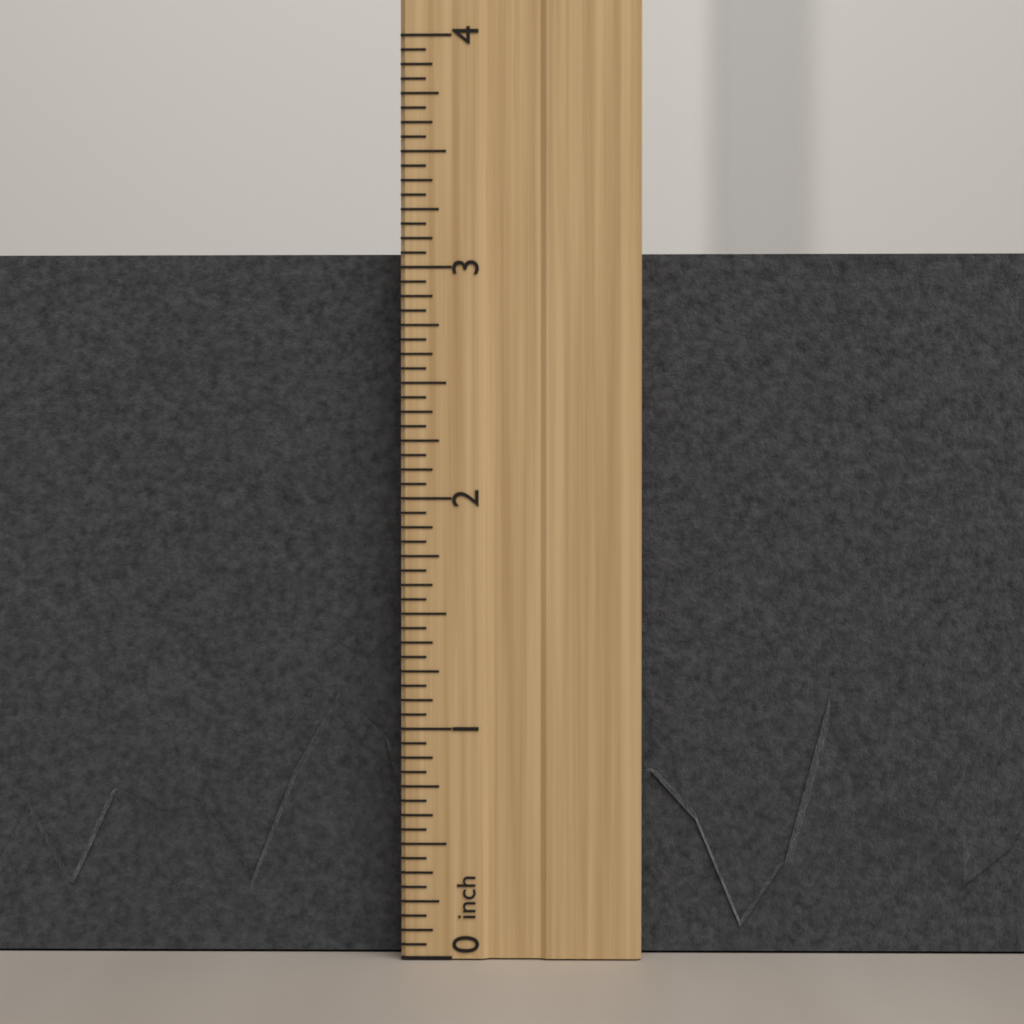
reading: 3.1250 inch
